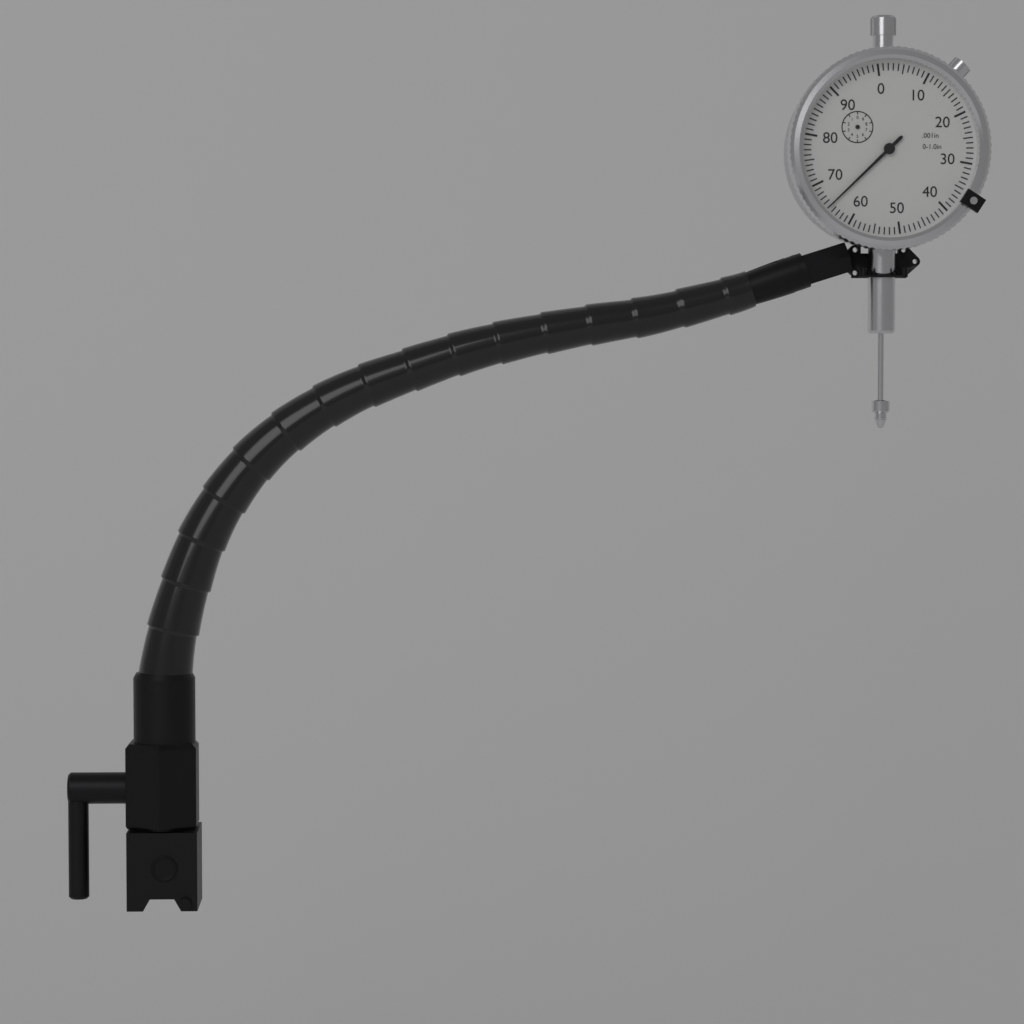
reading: 0.065 in
